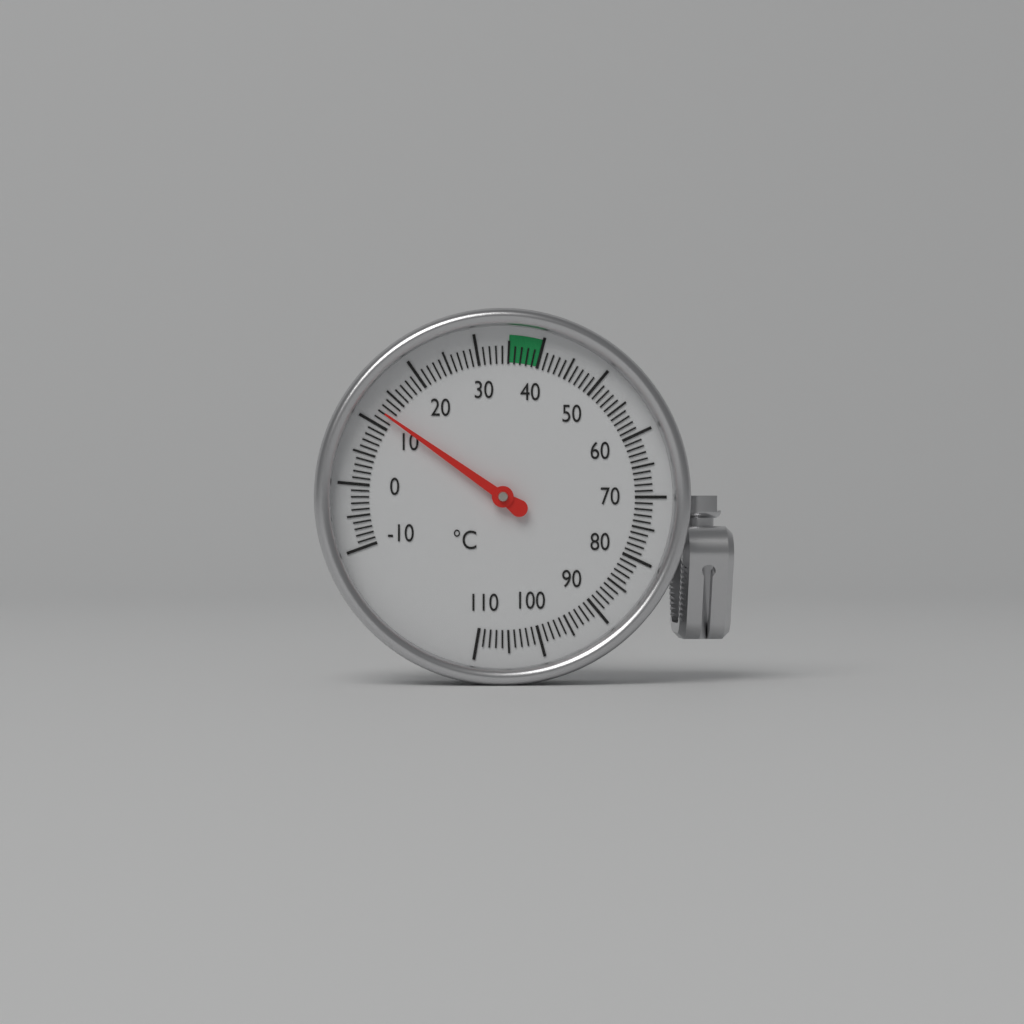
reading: 12 °C
